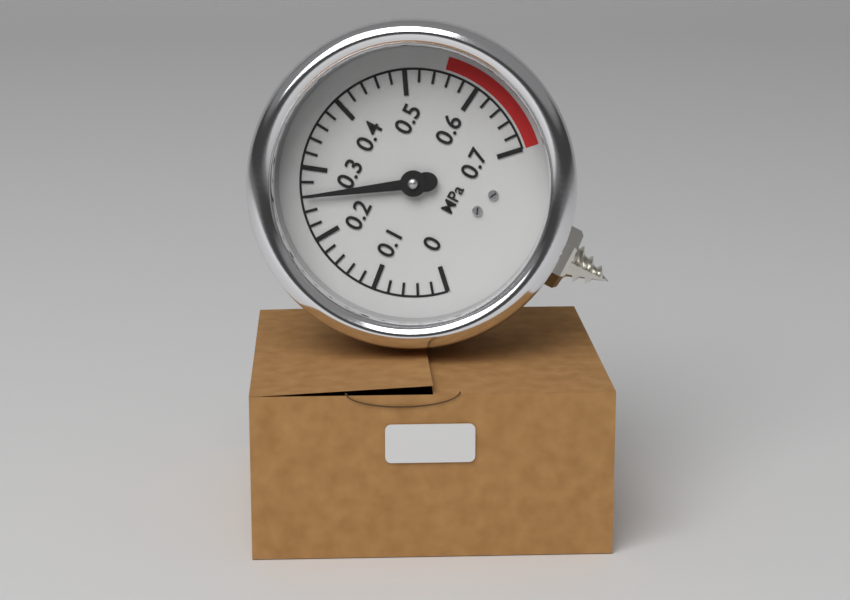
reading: 0.26 MPa
